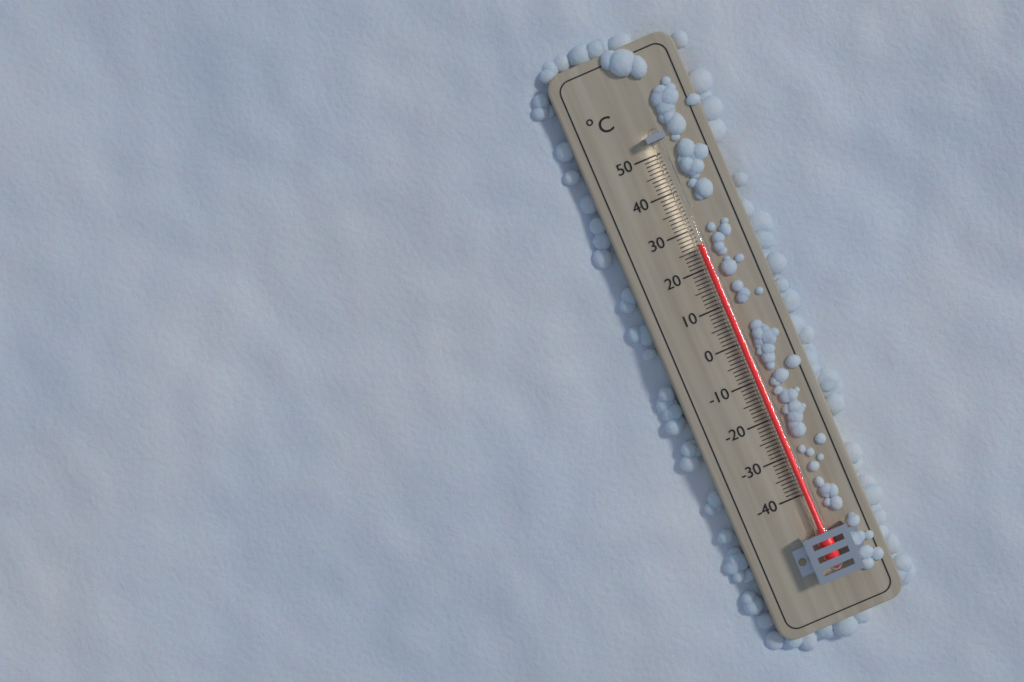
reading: 26 °C
